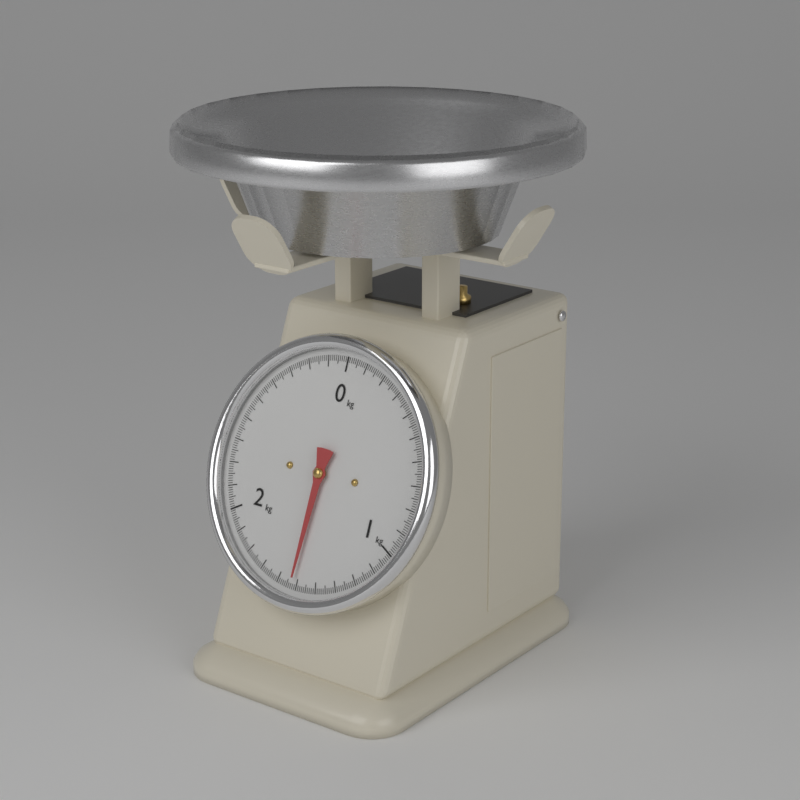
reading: 1.52 kg
